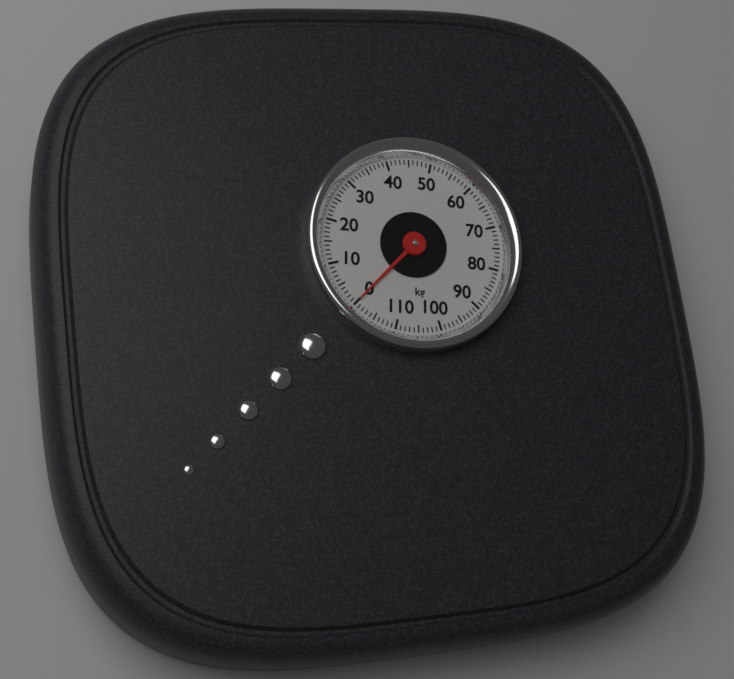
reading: 0 kg
